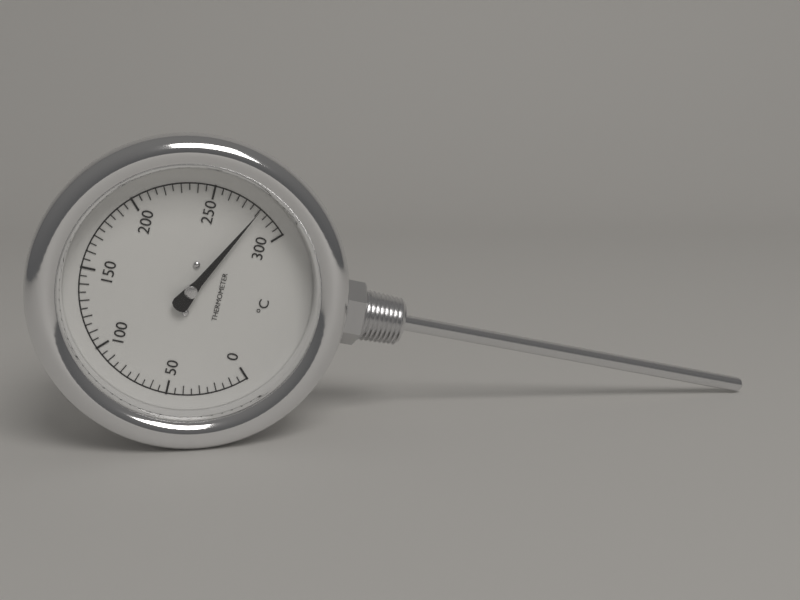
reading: 280 °C
